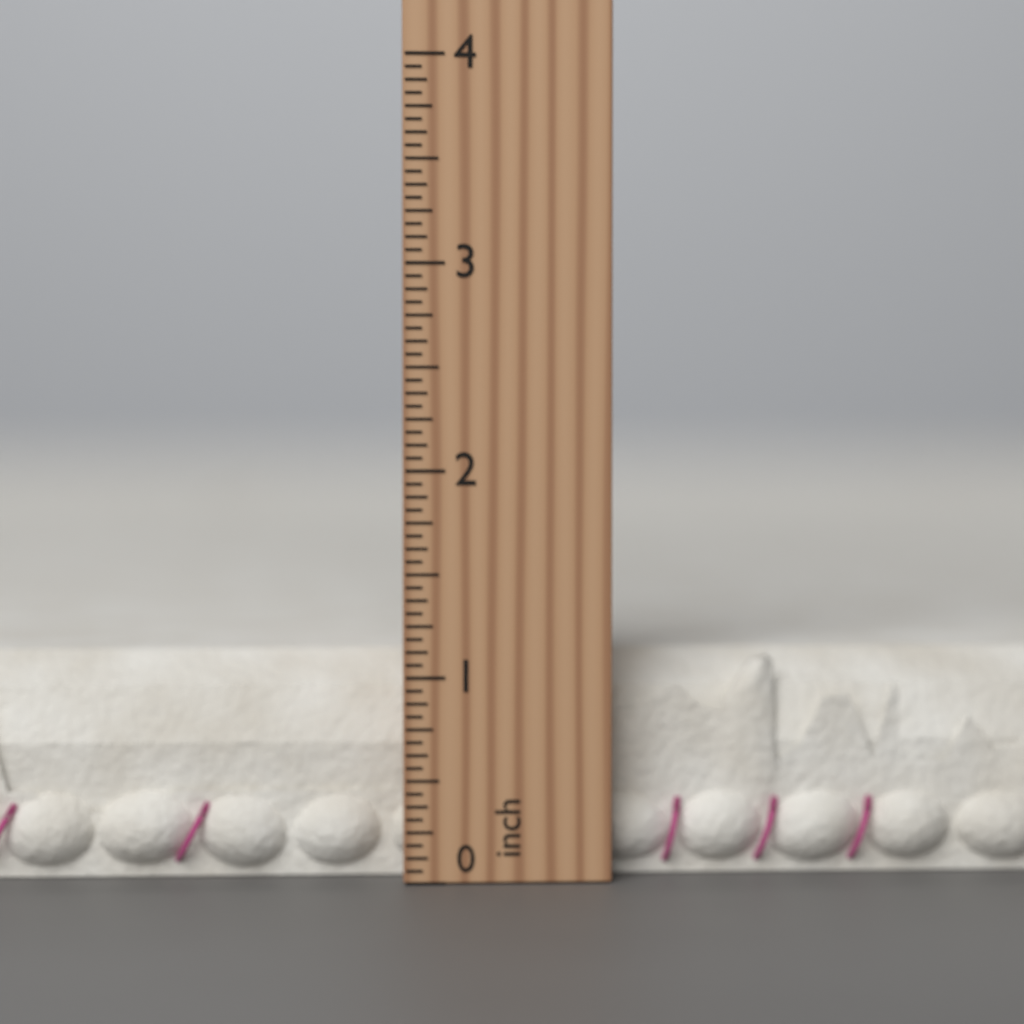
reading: 1.1250 inch
